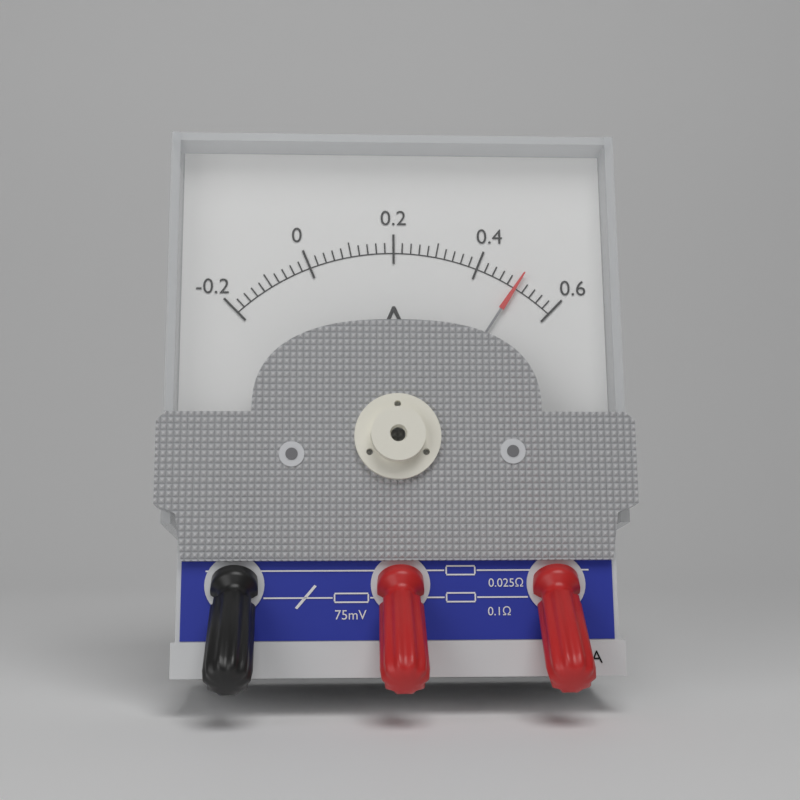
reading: 0.50 A
